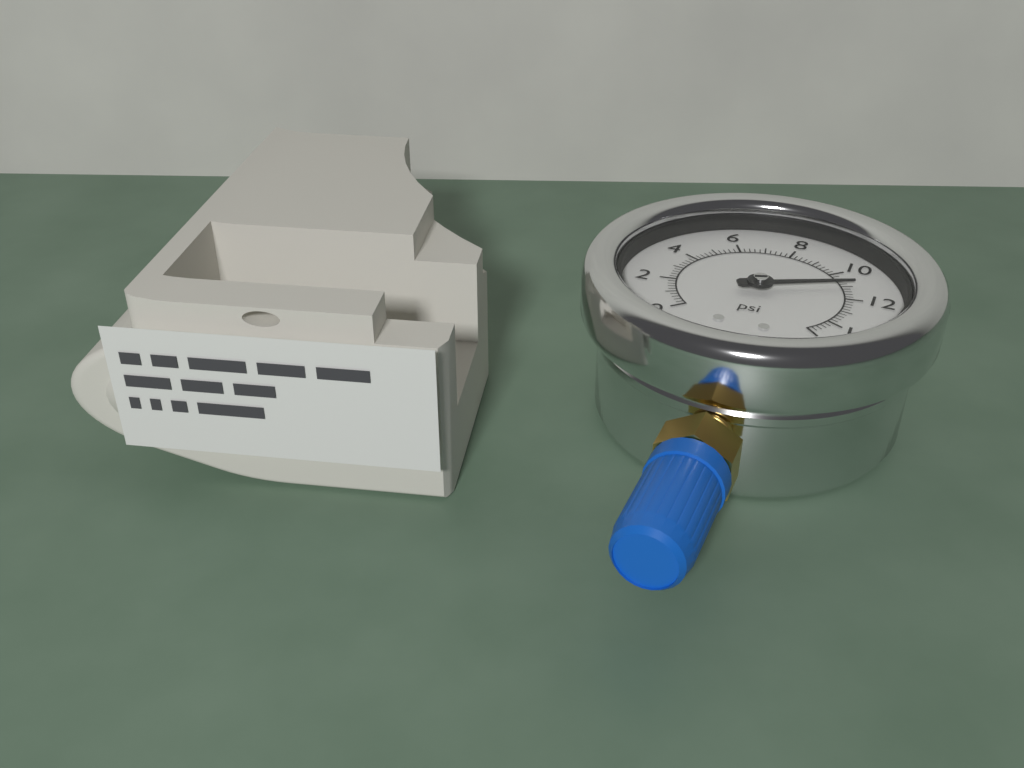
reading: 11.0 psi
